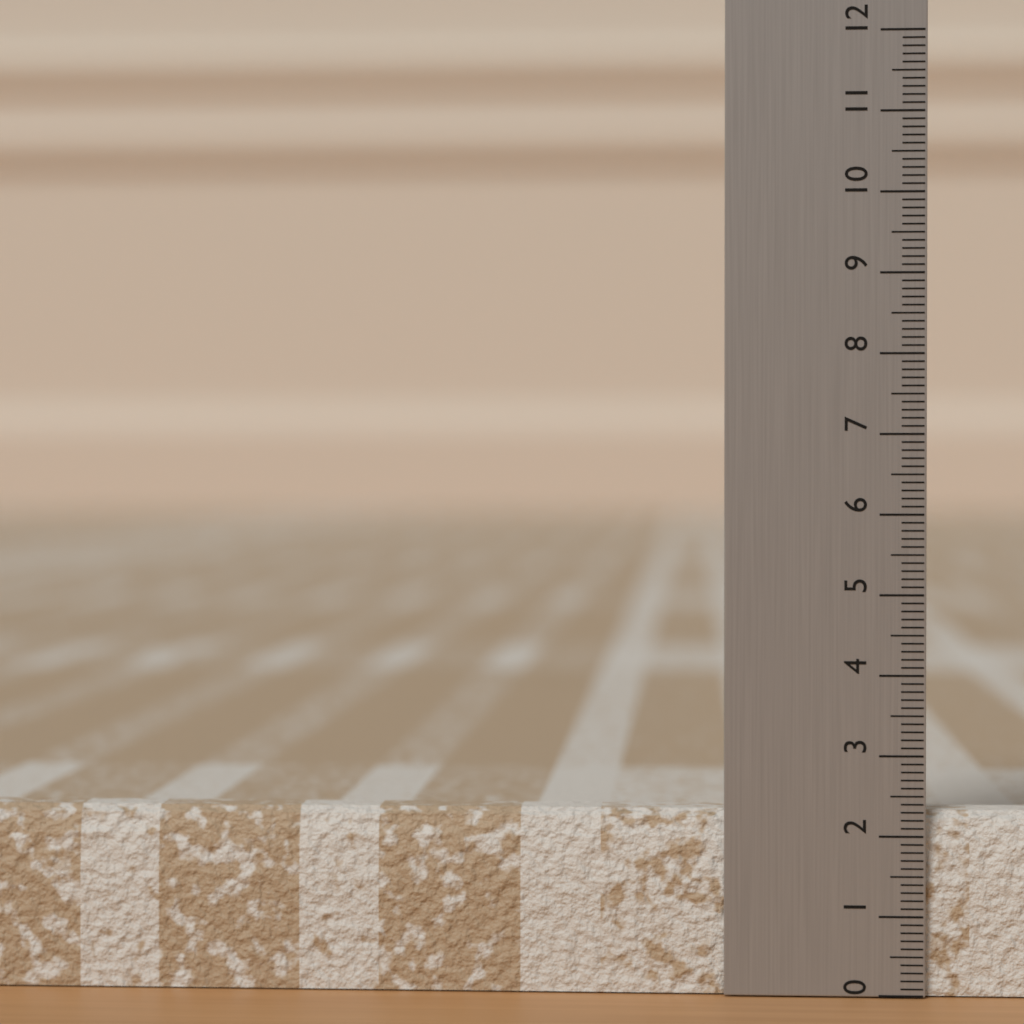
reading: 2.3 (no unit)
